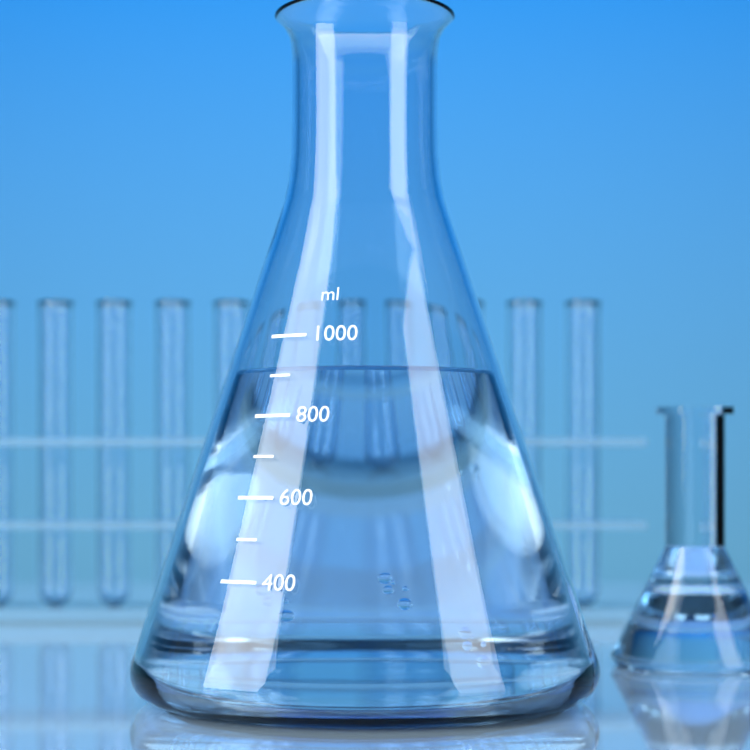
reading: 920 ml
